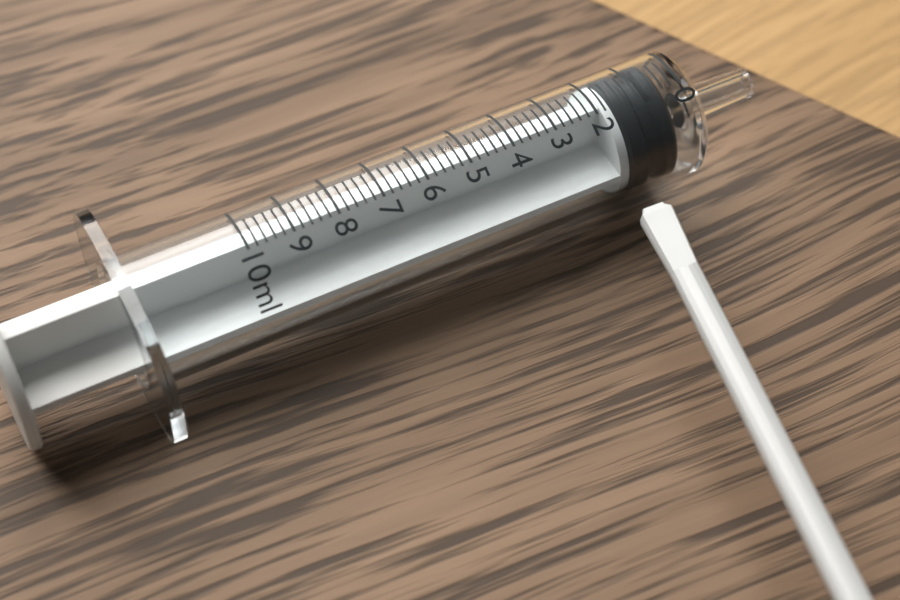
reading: 0.4 ml
